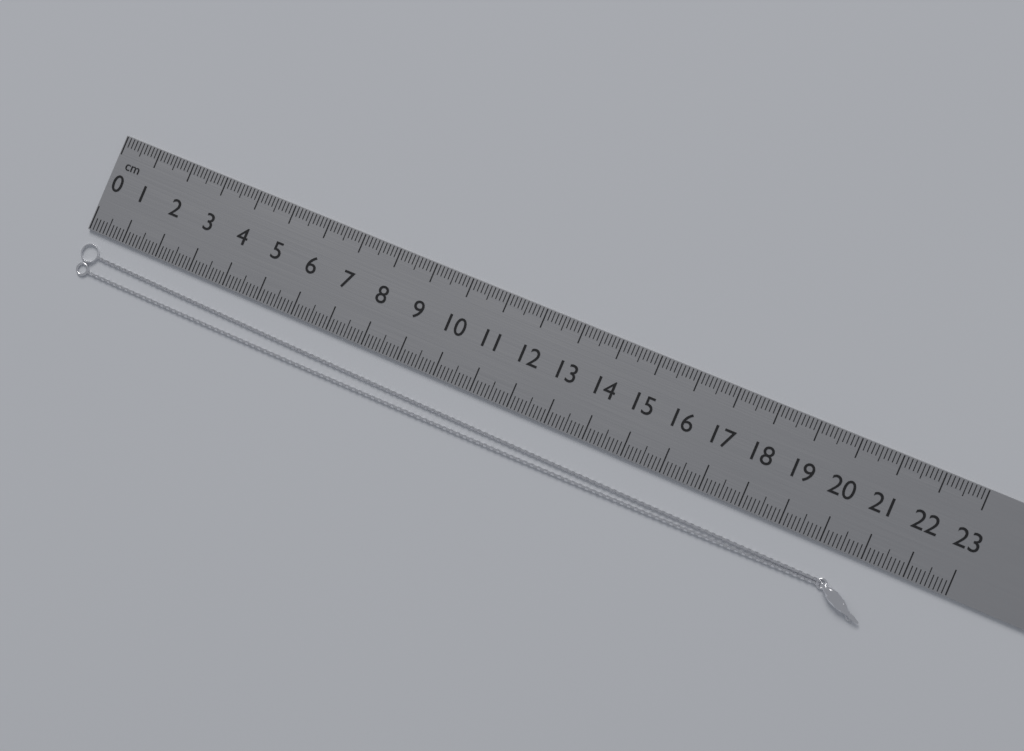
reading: 21.5 cm
